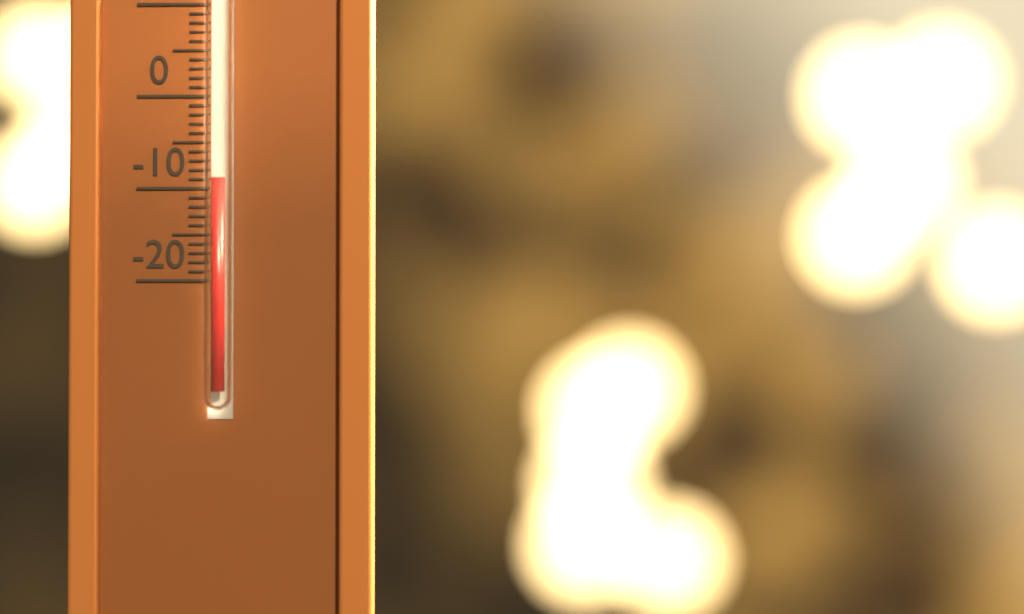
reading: -9 °C
